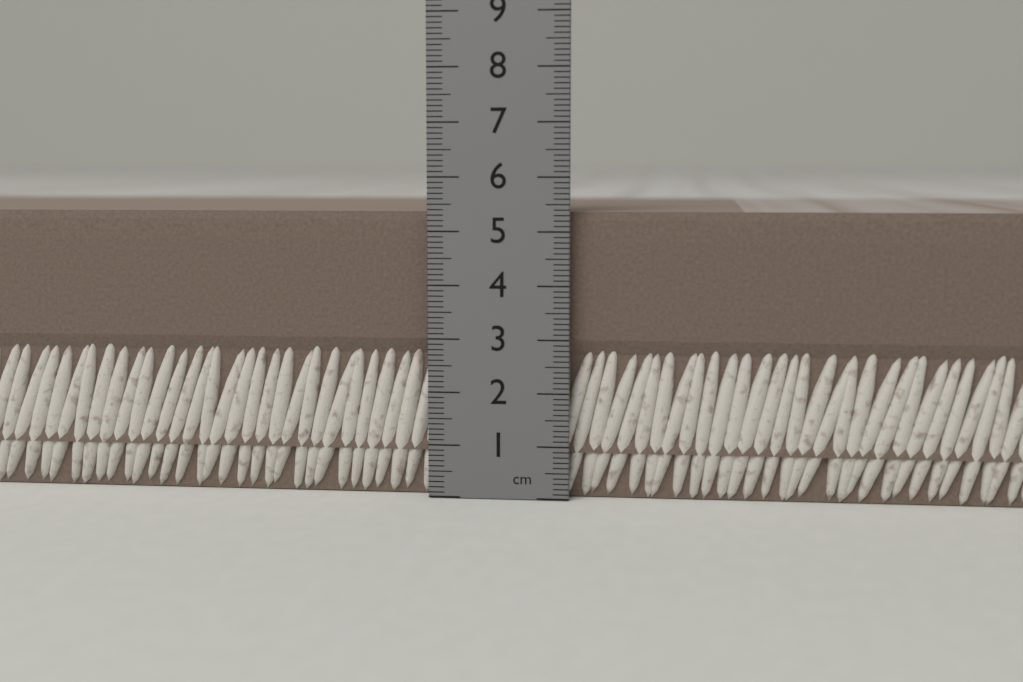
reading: 5.4 cm
